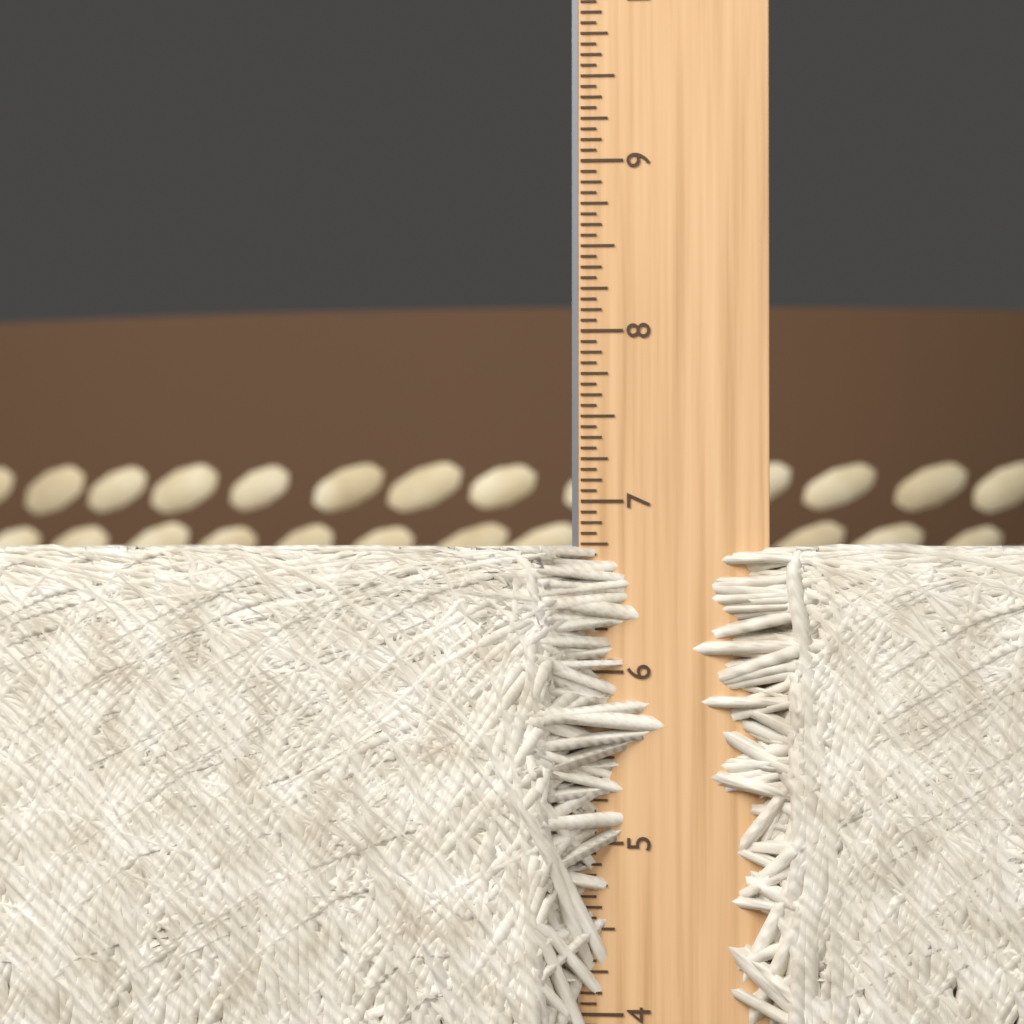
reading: 6.7500 in
